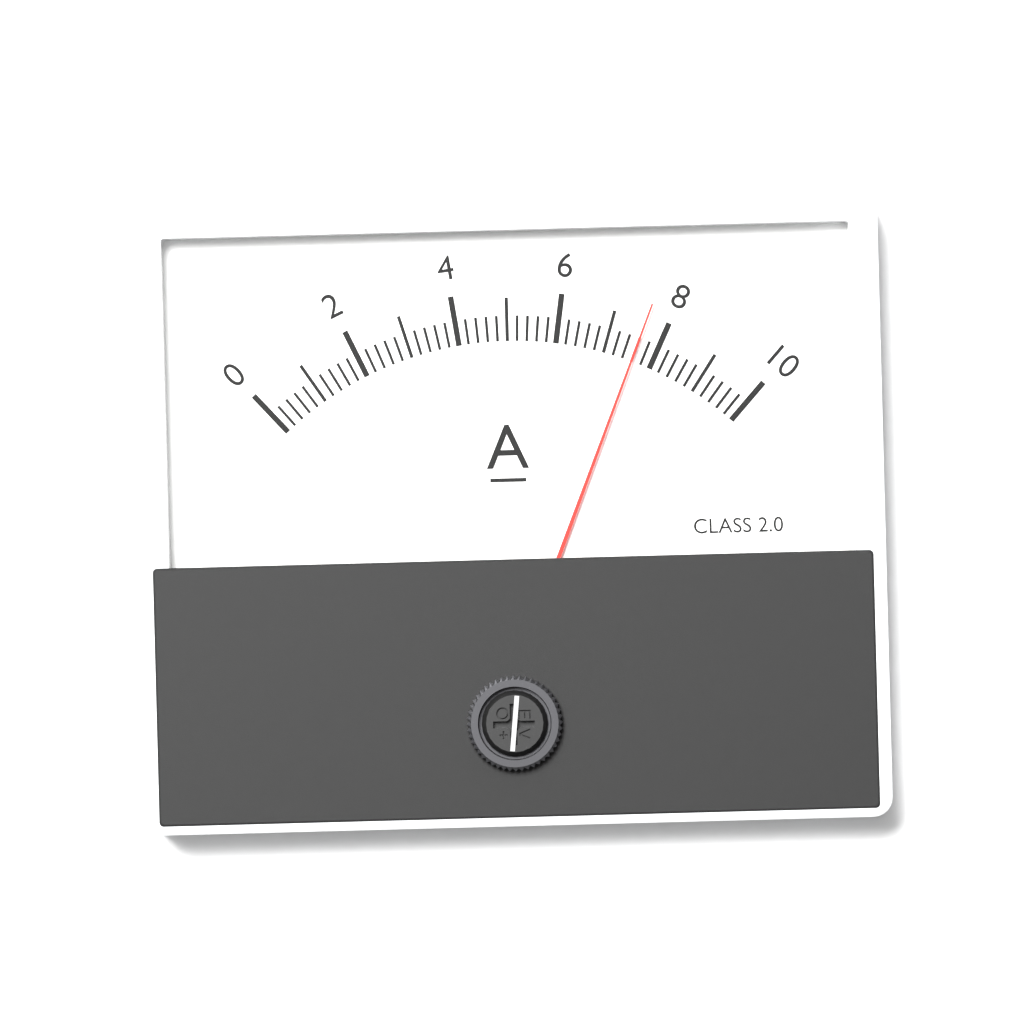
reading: 7.6 A
